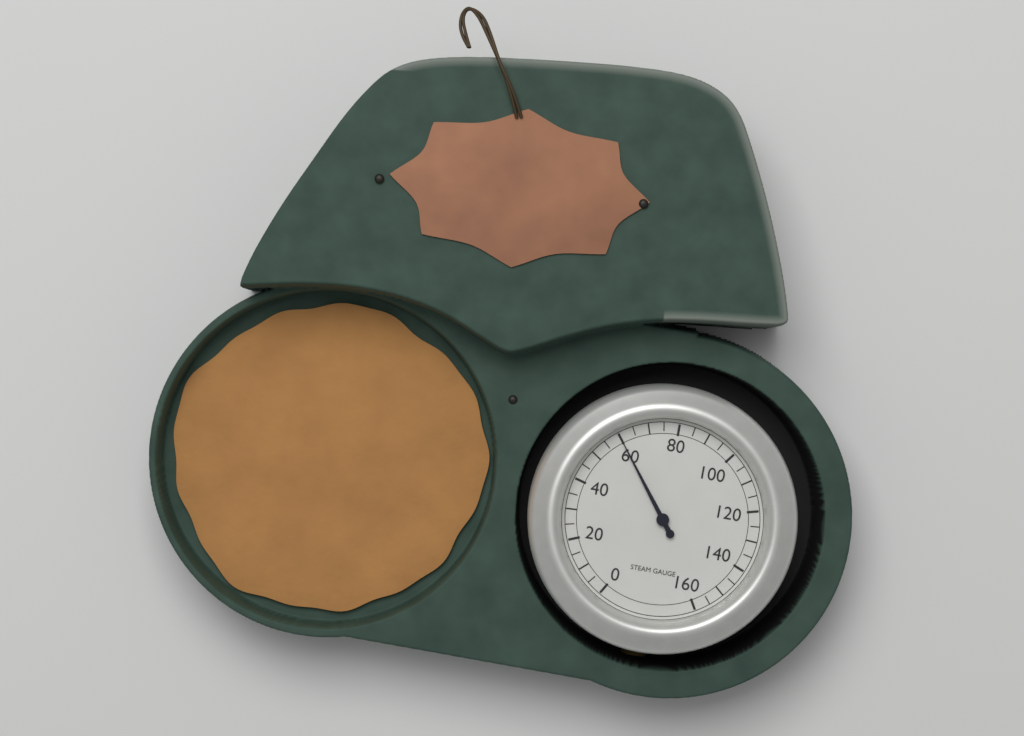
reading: 60 (no unit)
